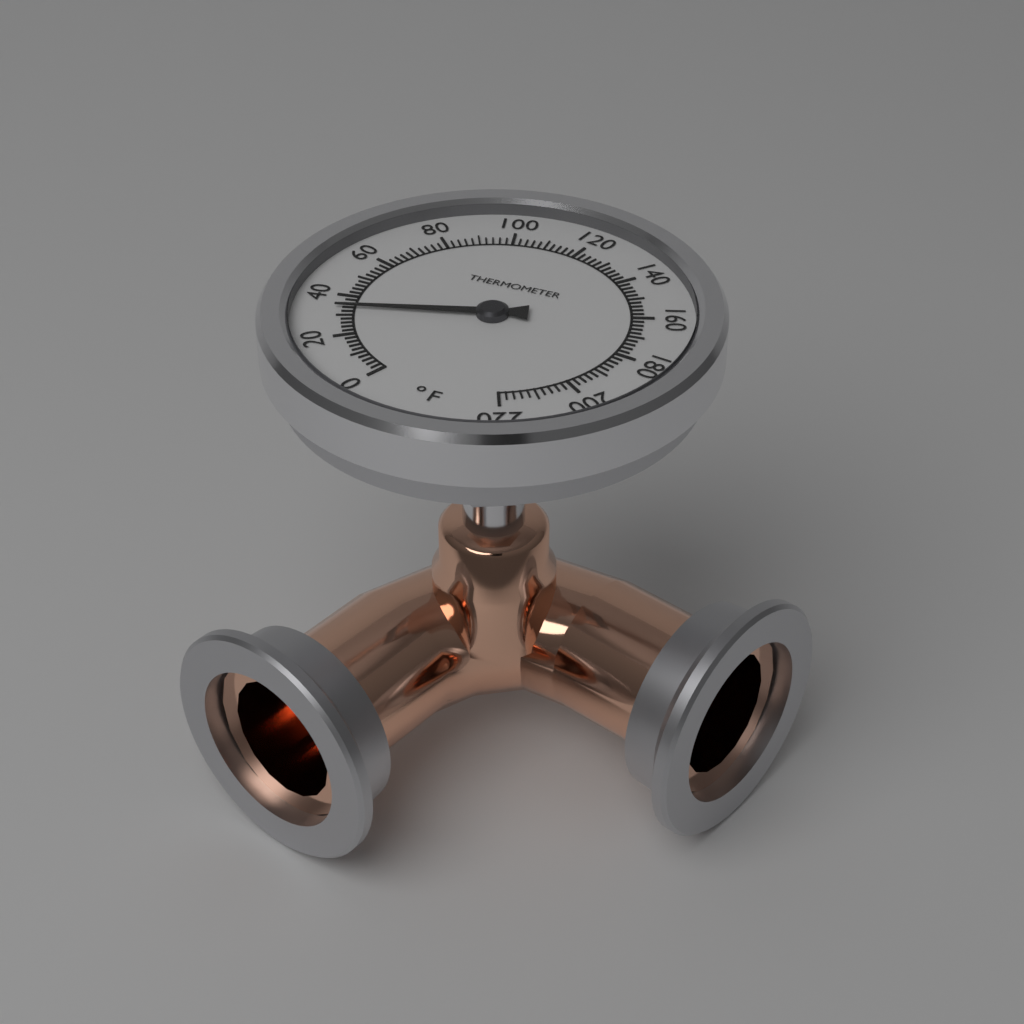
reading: 34 °F
